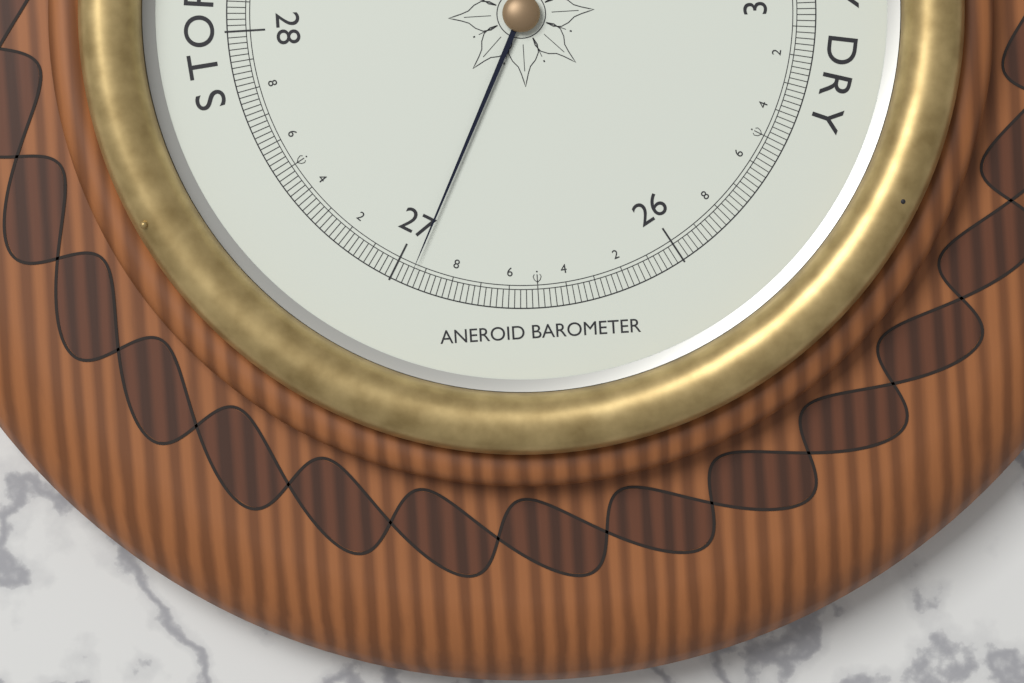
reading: 26.94 inHg
